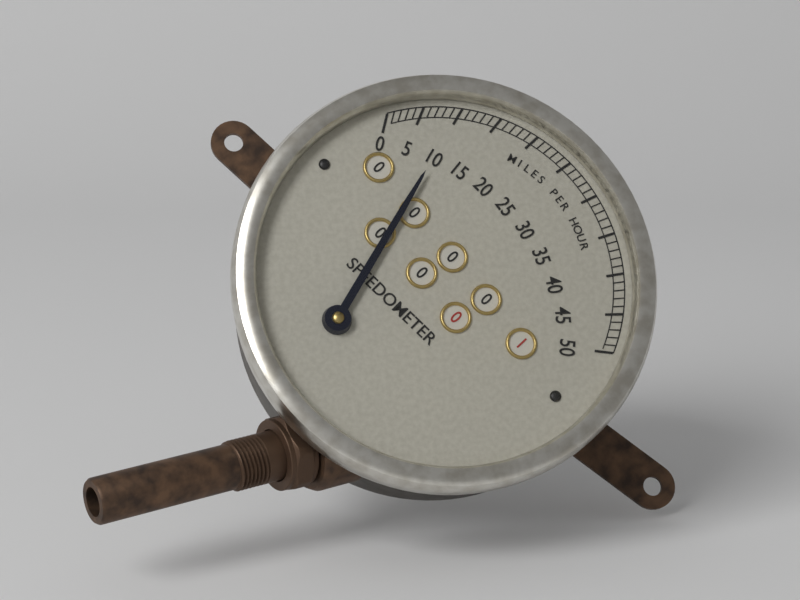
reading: 10 mph
